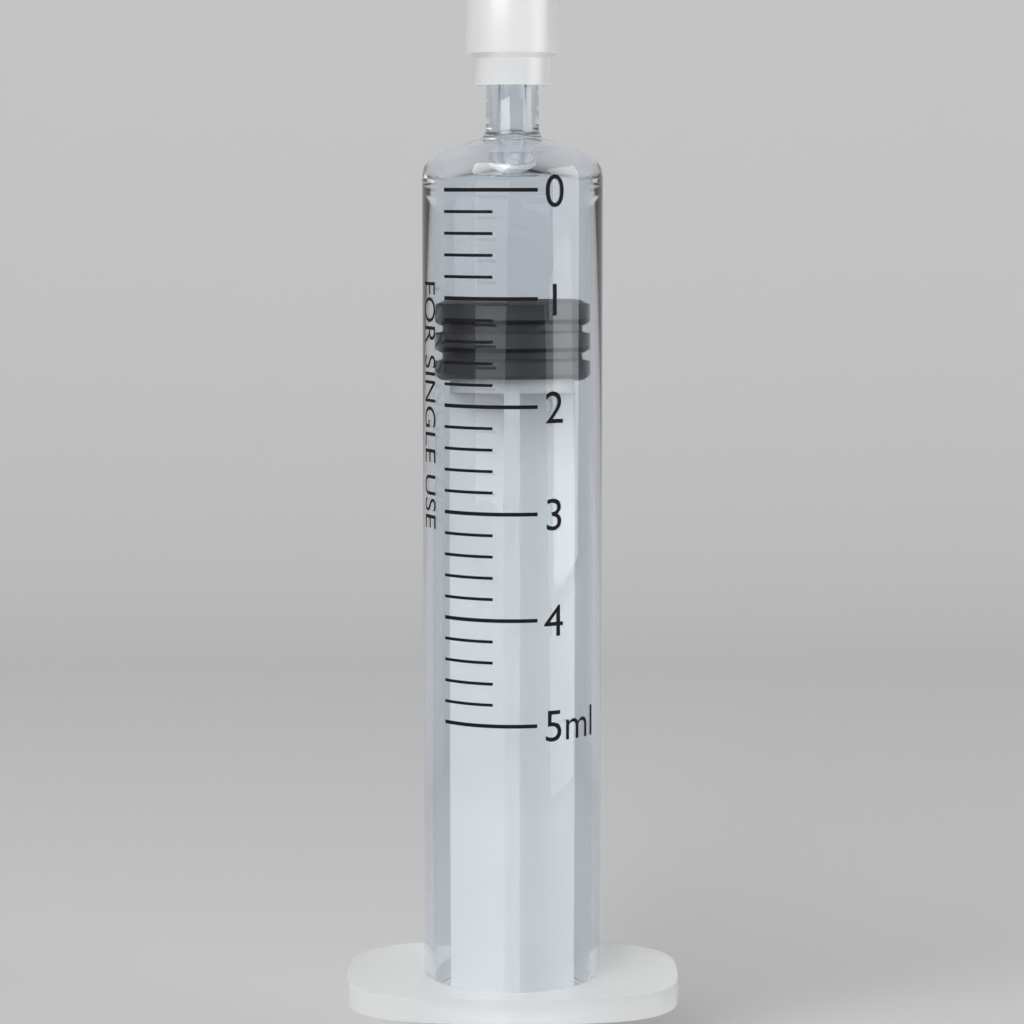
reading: 1.0 ml
